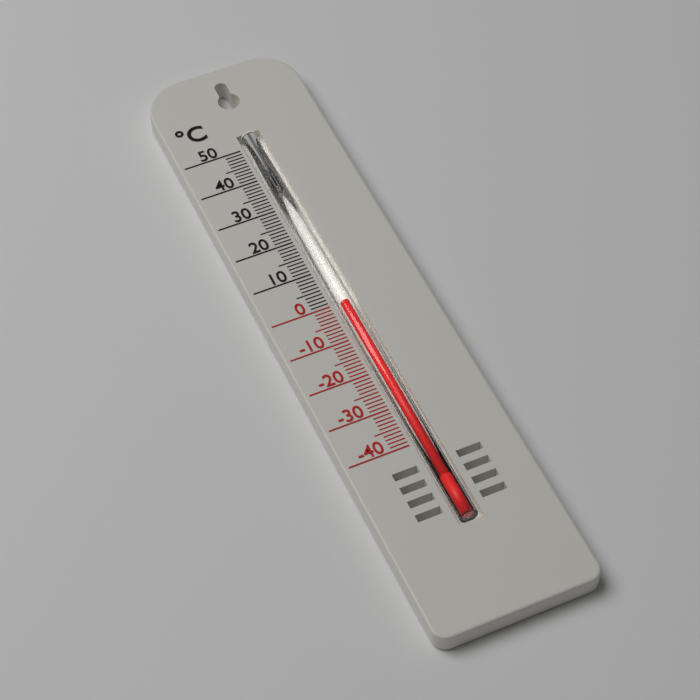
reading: 0 °C
